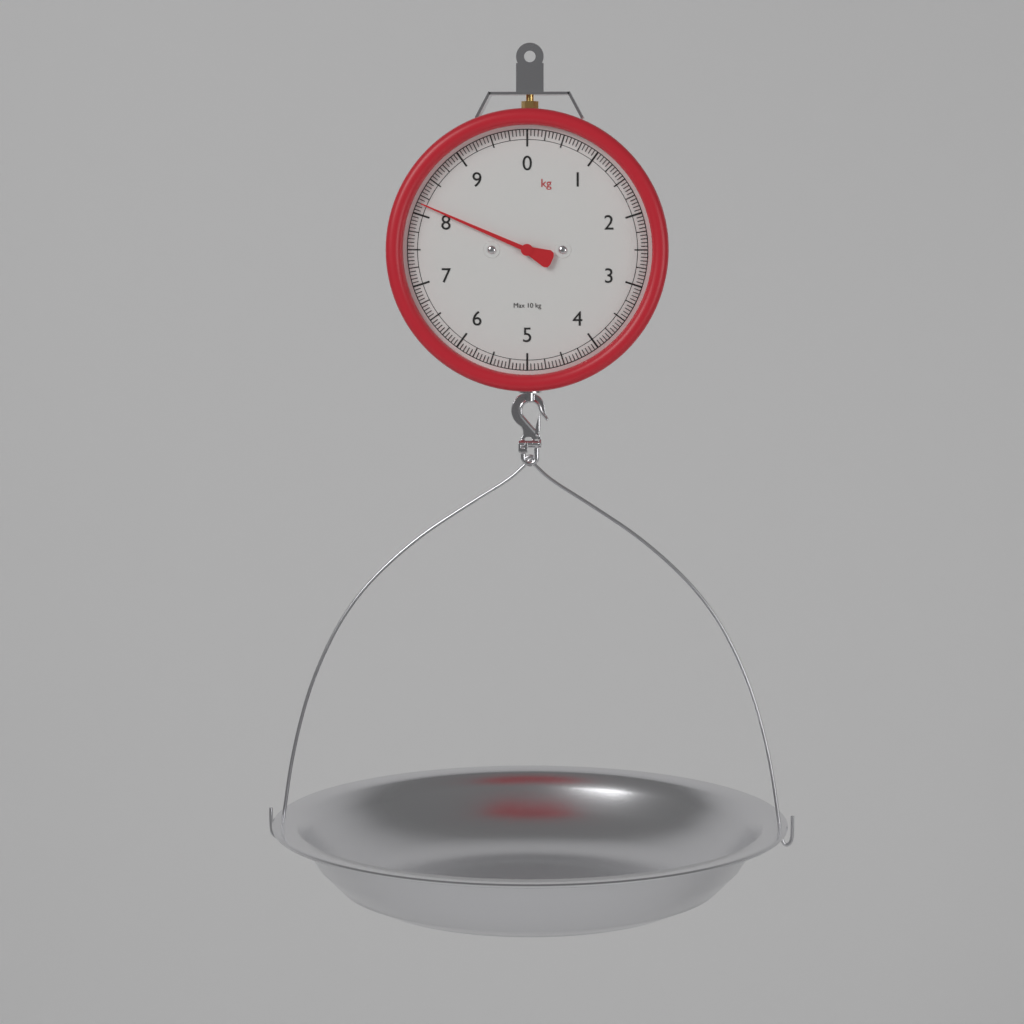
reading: 8.15 kg
